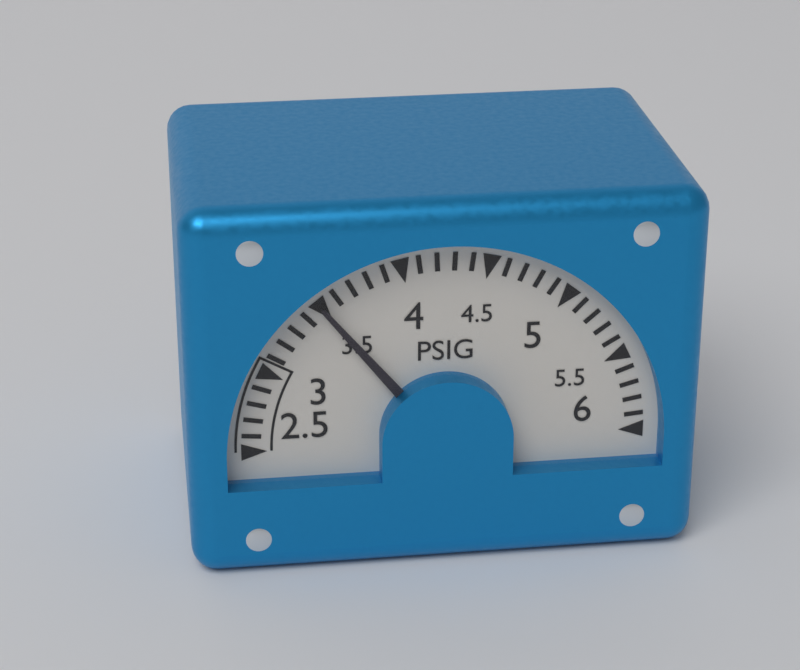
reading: 3.5 PSIG
